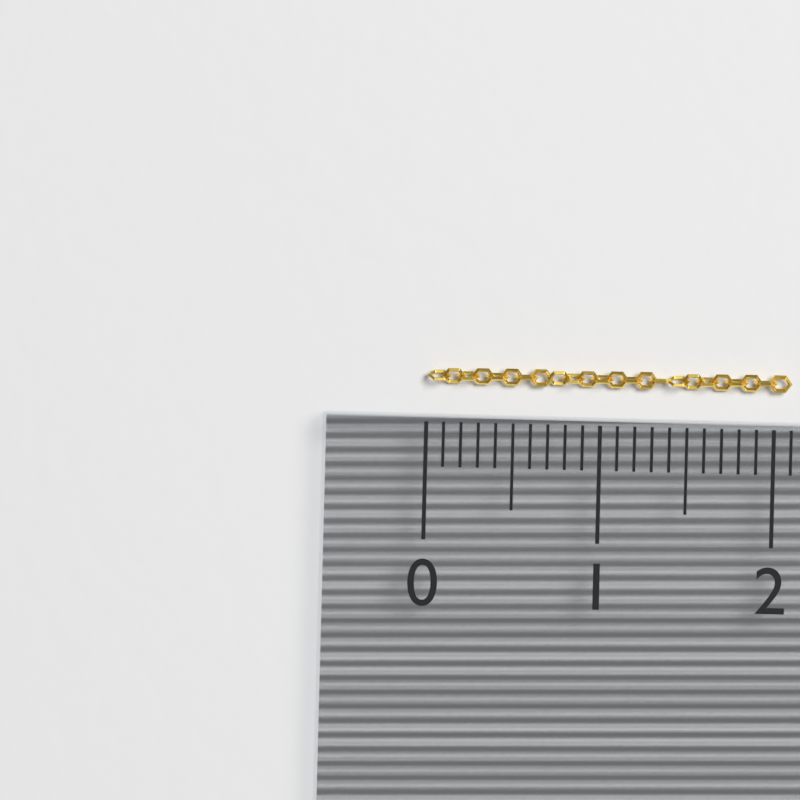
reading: 2.1 (no unit)
